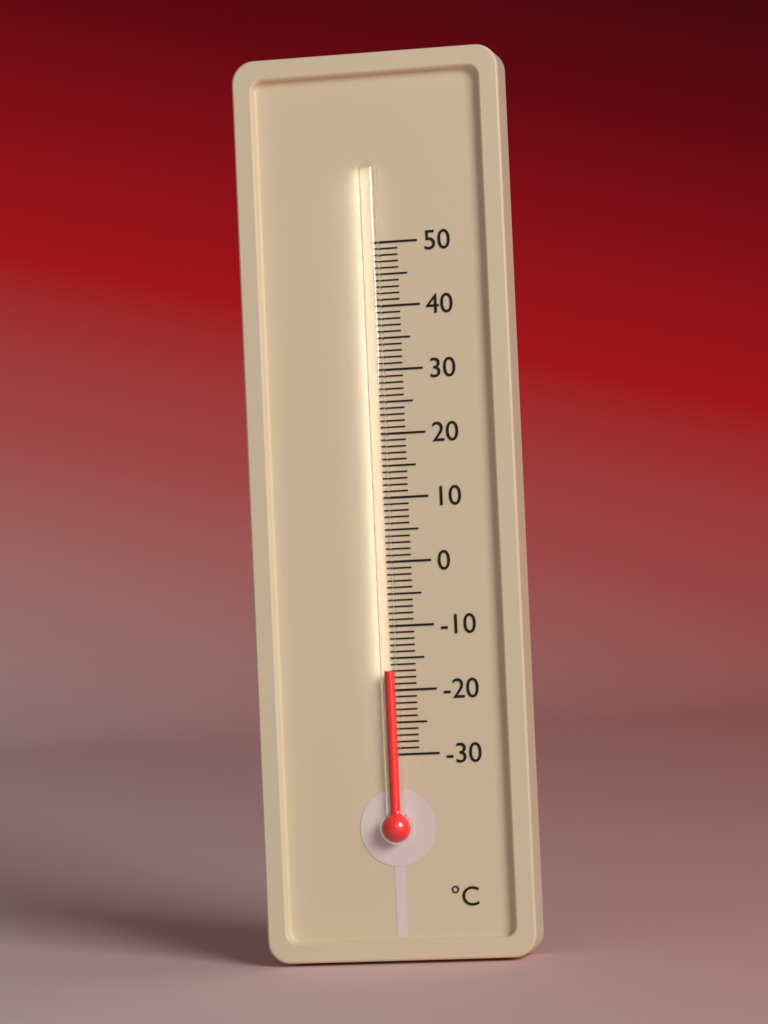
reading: -17 °C
